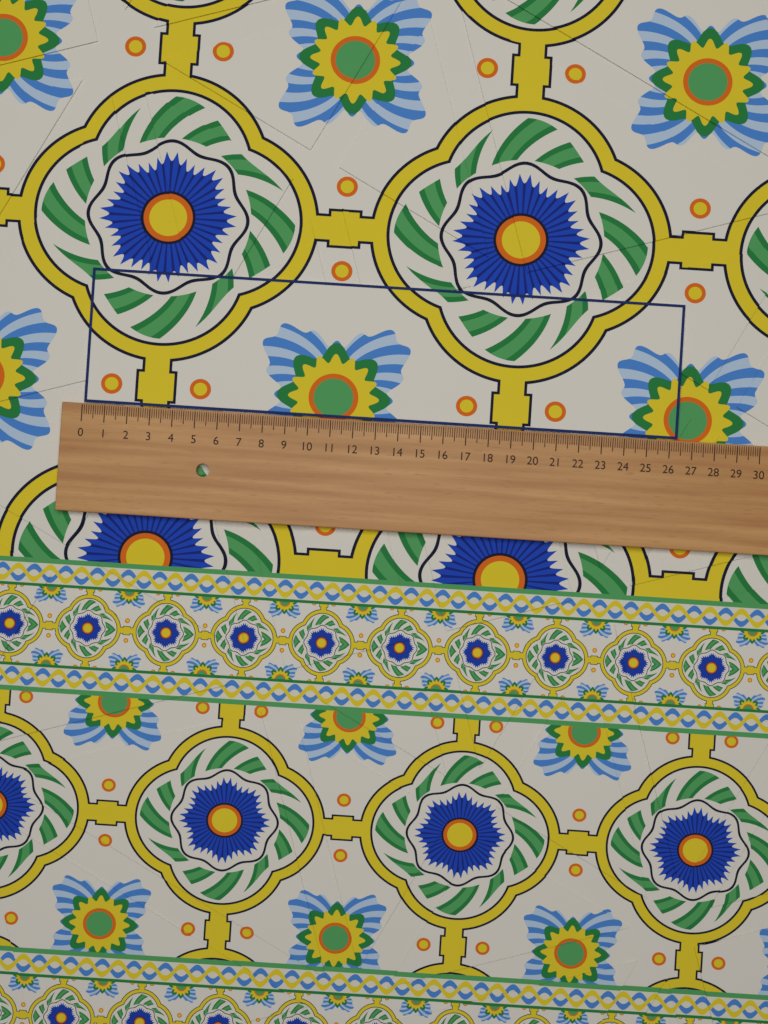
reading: 26.4 (no unit)
